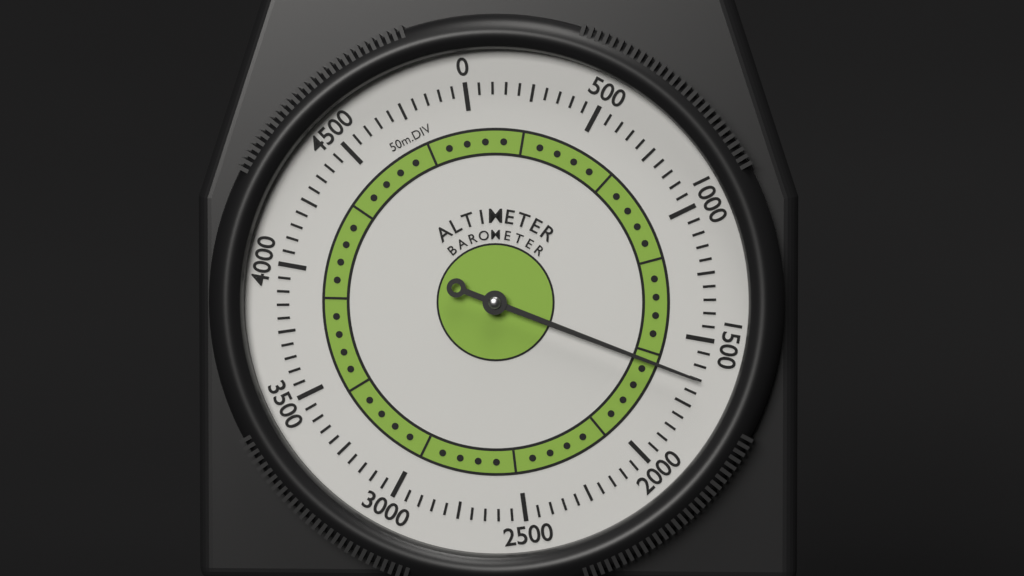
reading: 1650 m
